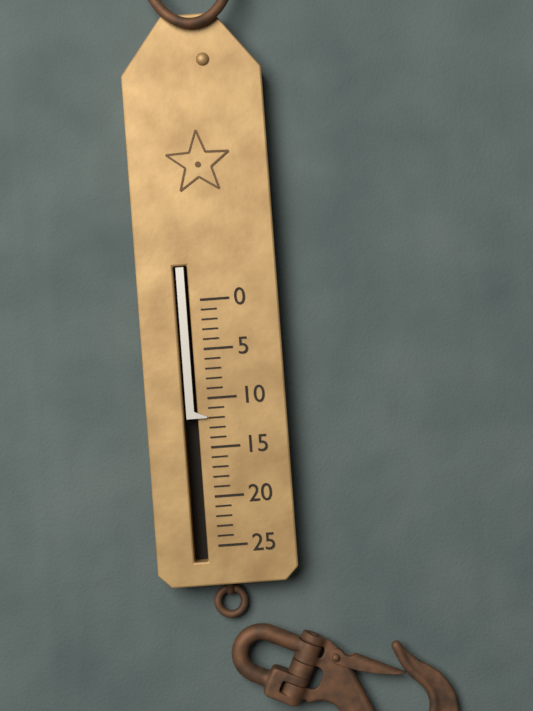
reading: 12 (no unit)
